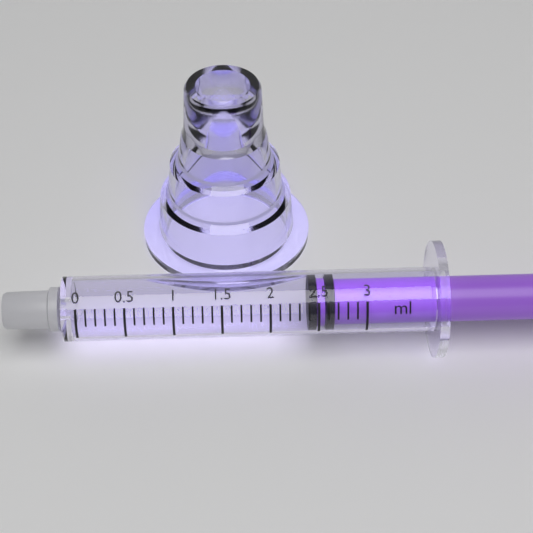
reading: 2.4 ml
